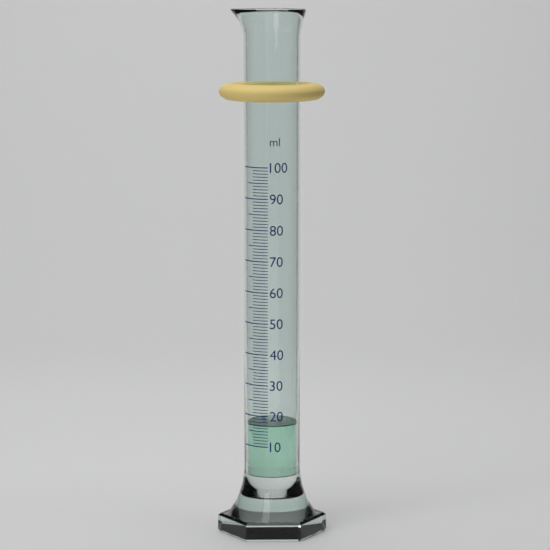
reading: 17 ml
